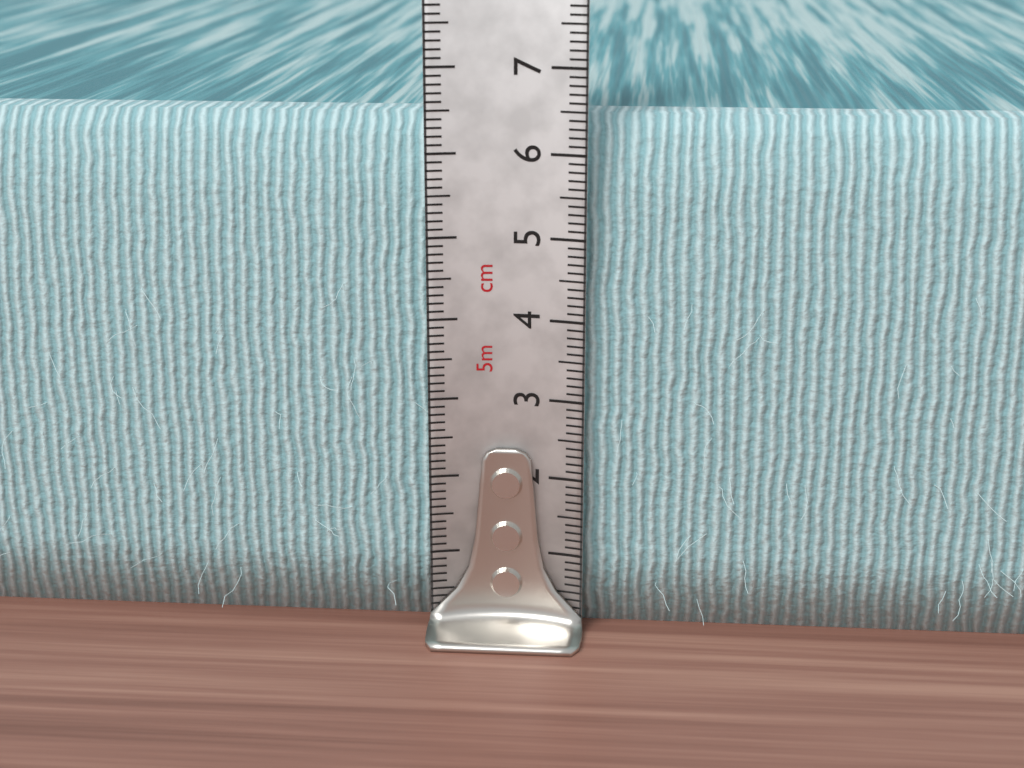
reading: 6.4 cm
